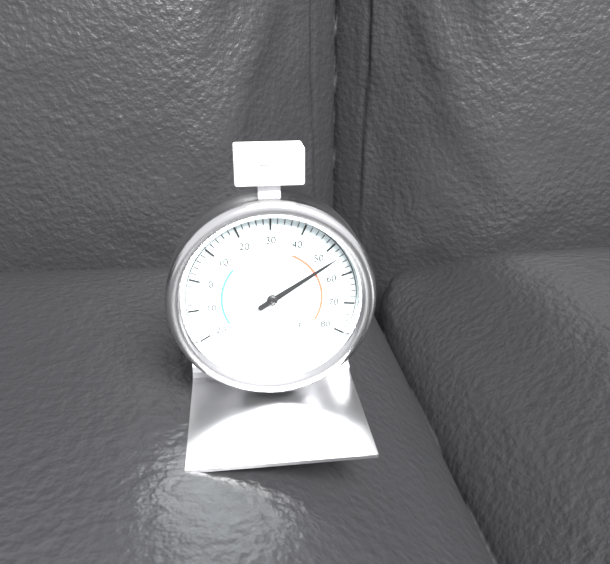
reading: 54 °F
